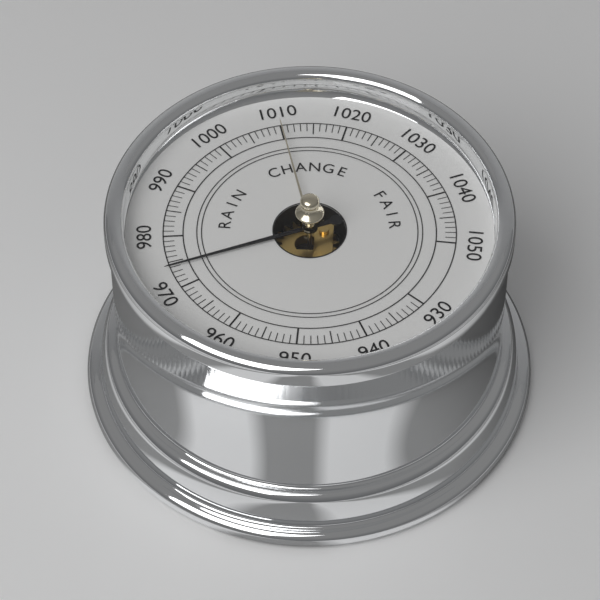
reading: 974 (no unit)
